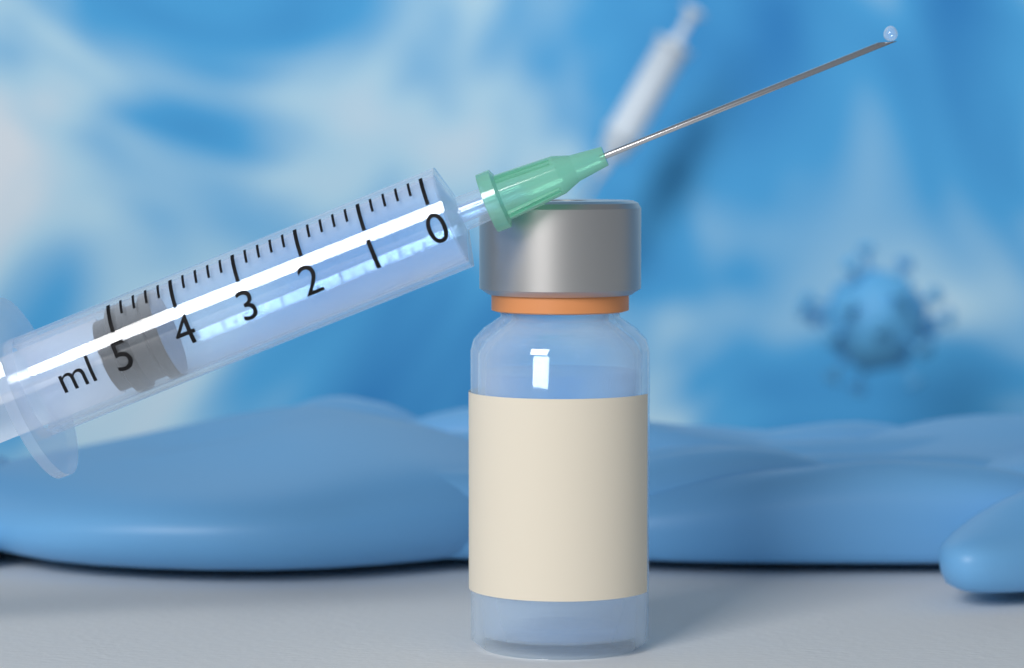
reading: 4.4 ml
